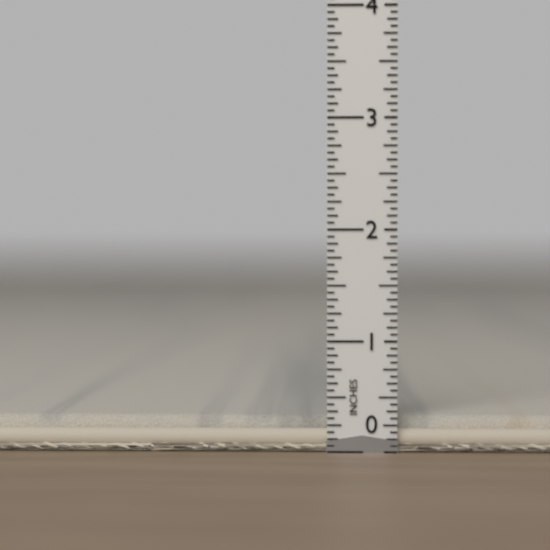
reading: 0.3125 in
